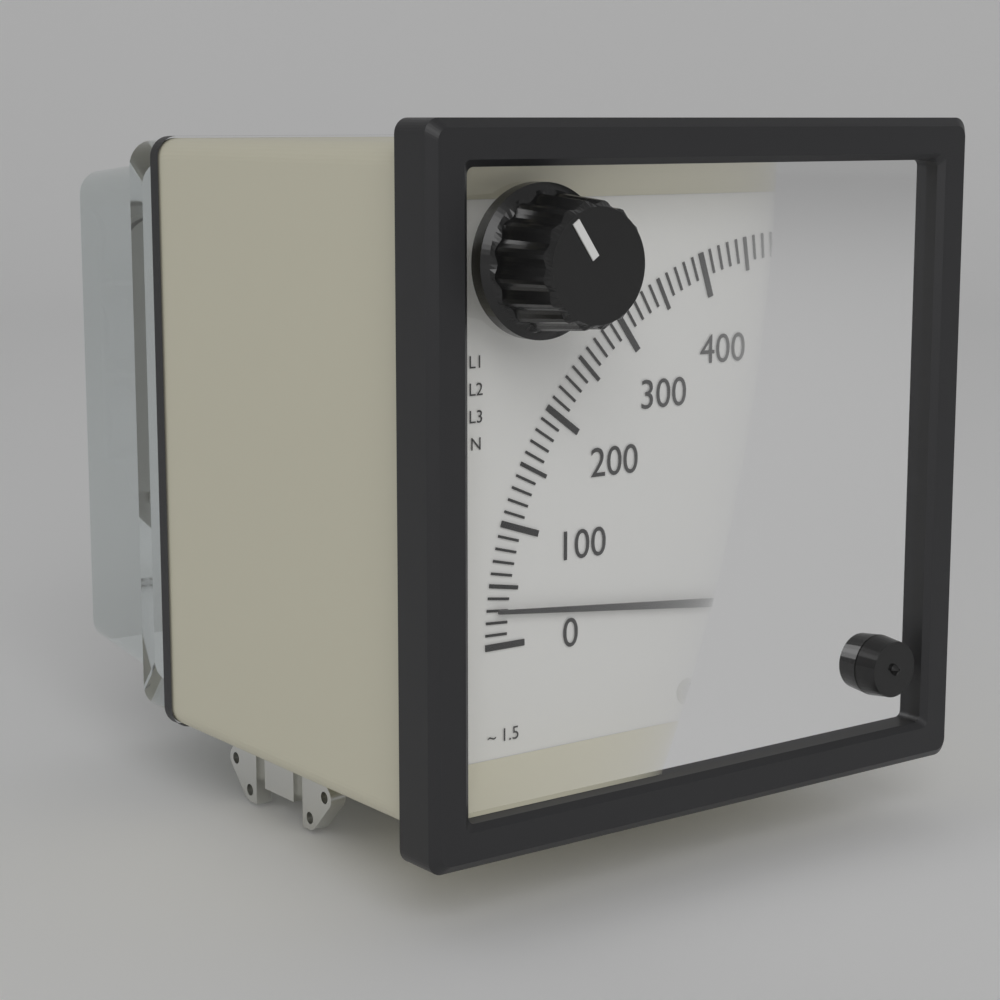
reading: 30 V
